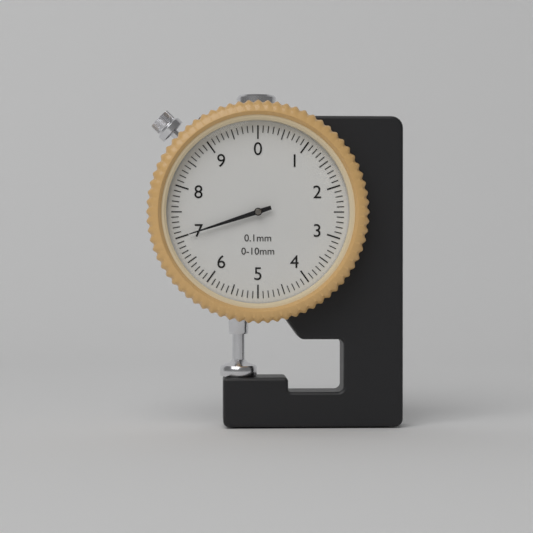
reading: 7.0 mm
